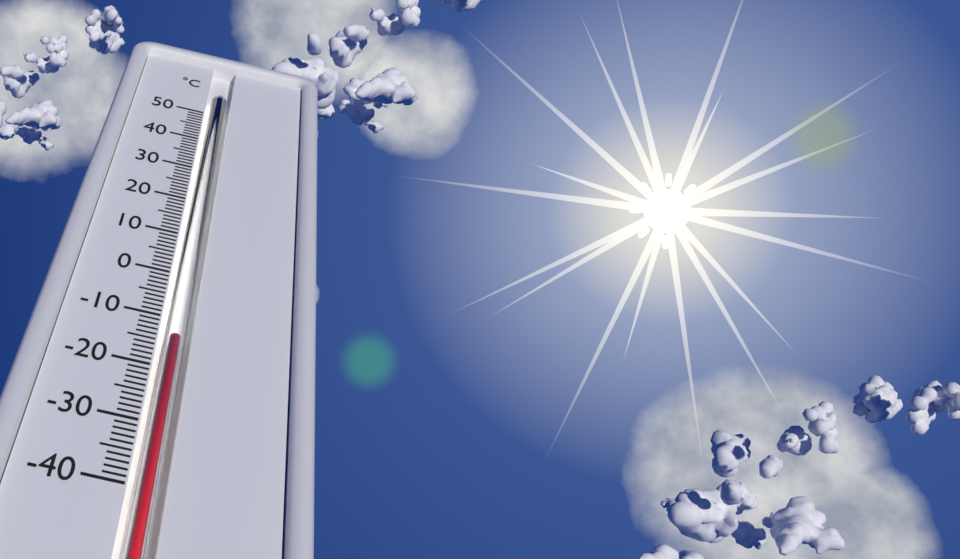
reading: -14 °C
